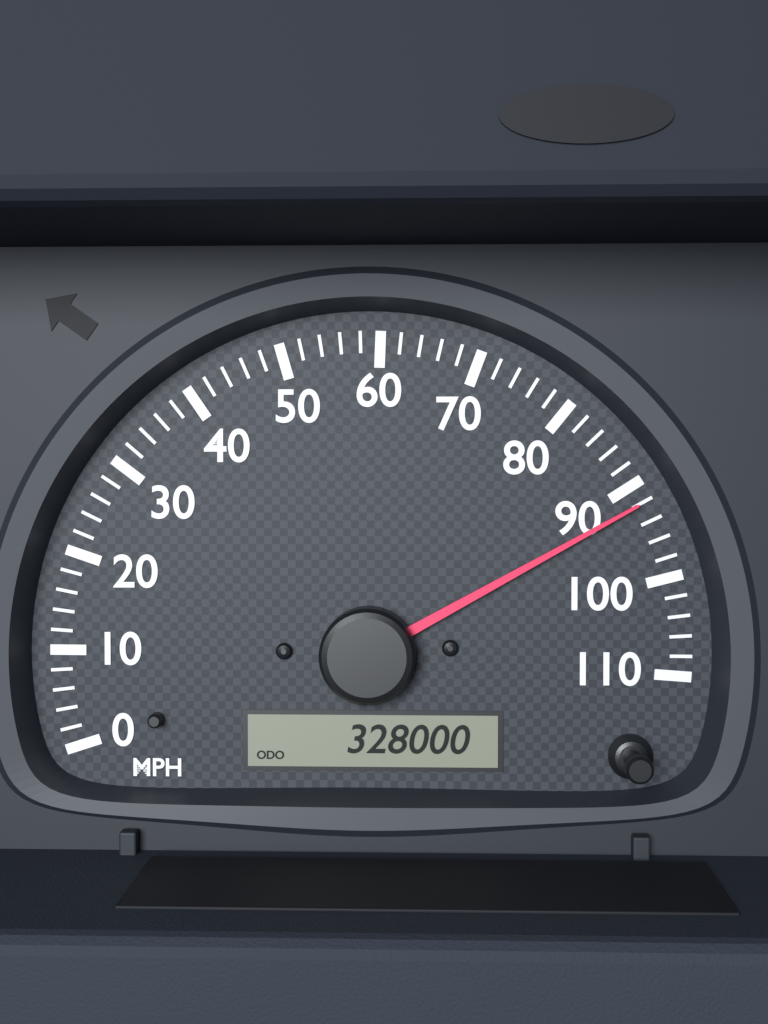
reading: 92 MPH
